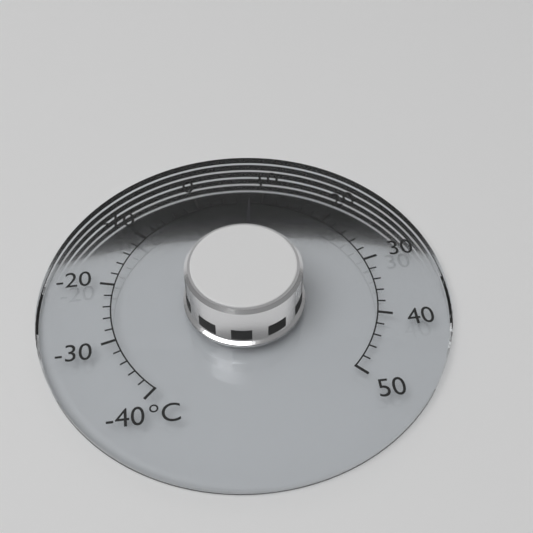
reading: 8 °C
